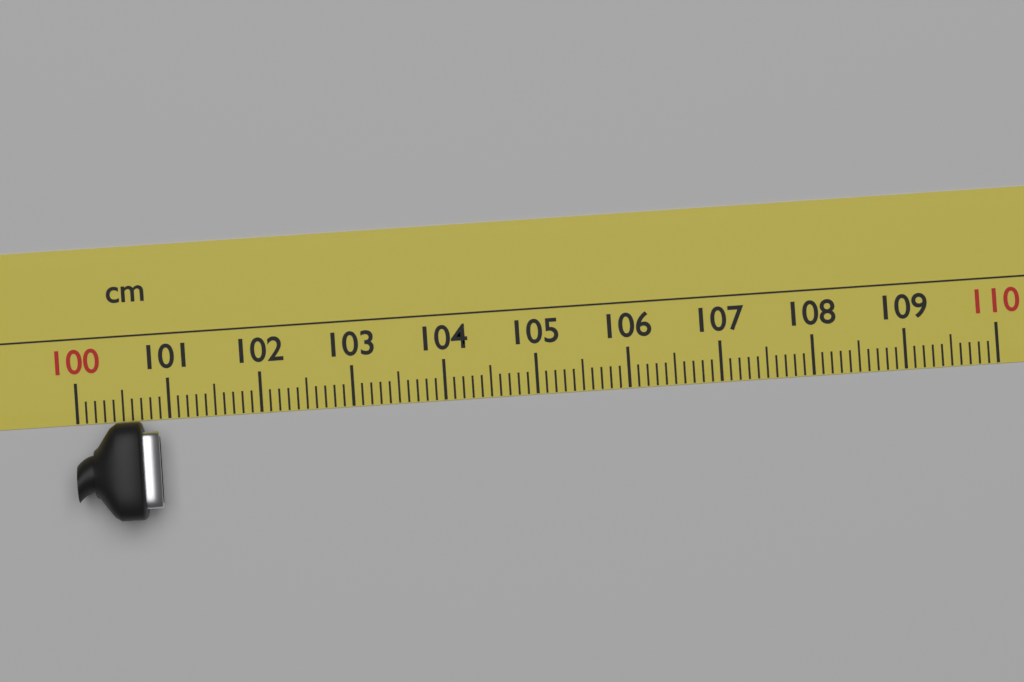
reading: 100.9 cm
